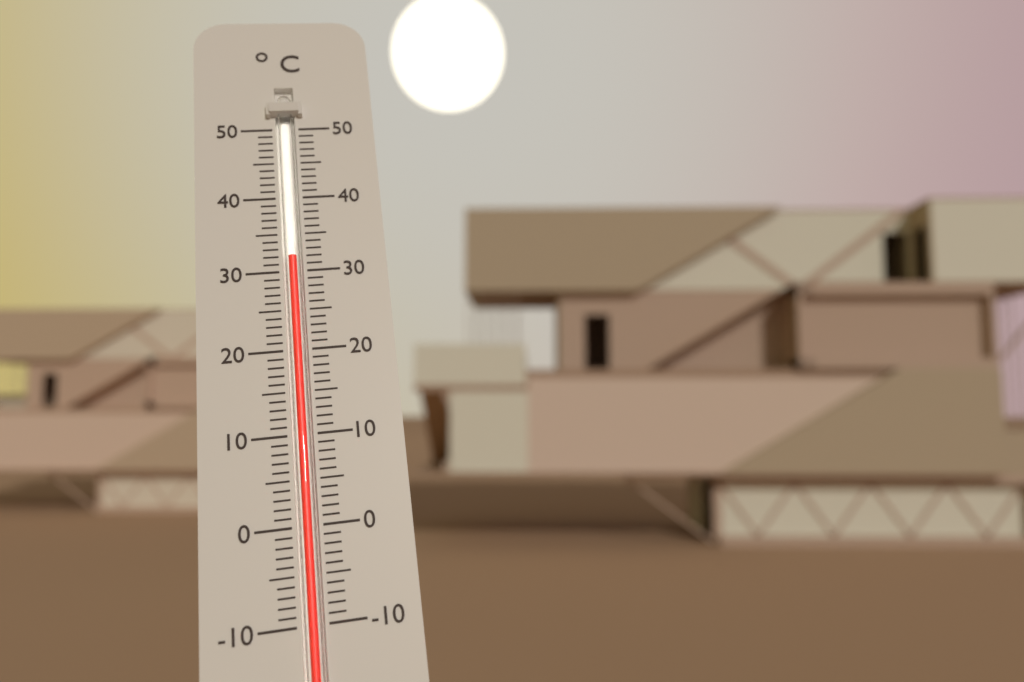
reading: 32 °C
